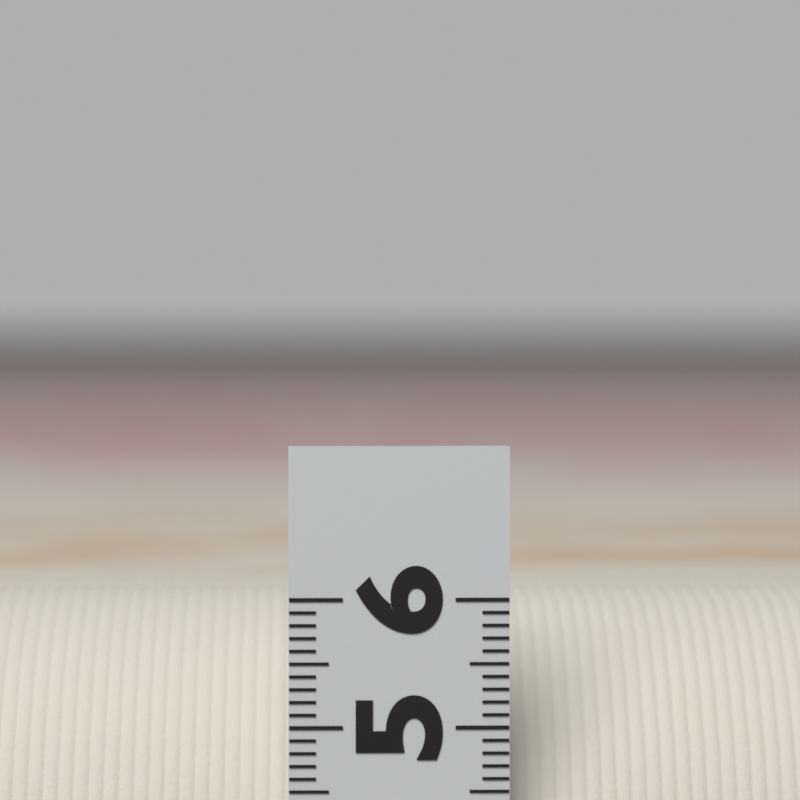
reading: 5.9 (no unit)
